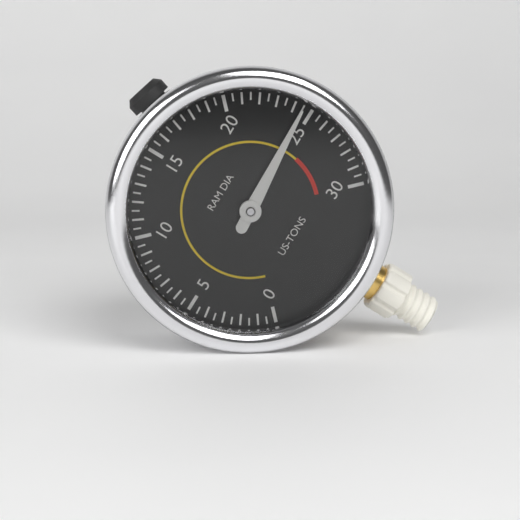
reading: 24.5 US-TONS
